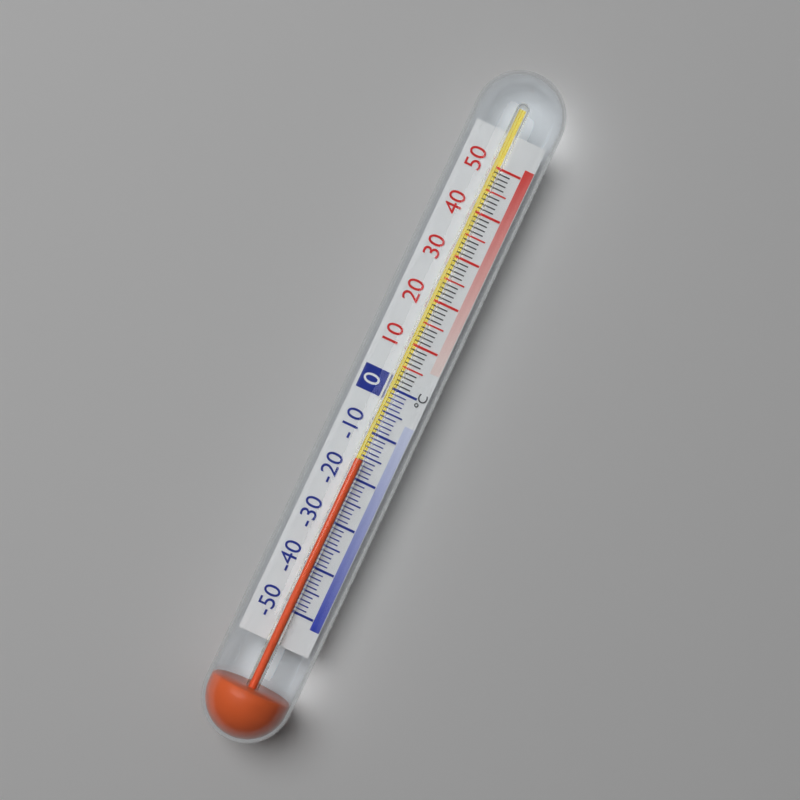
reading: -16 °C
